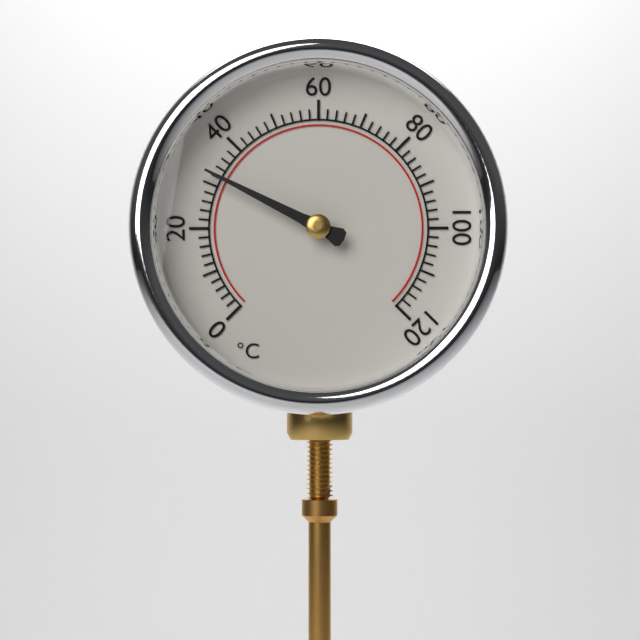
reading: 32 °C
